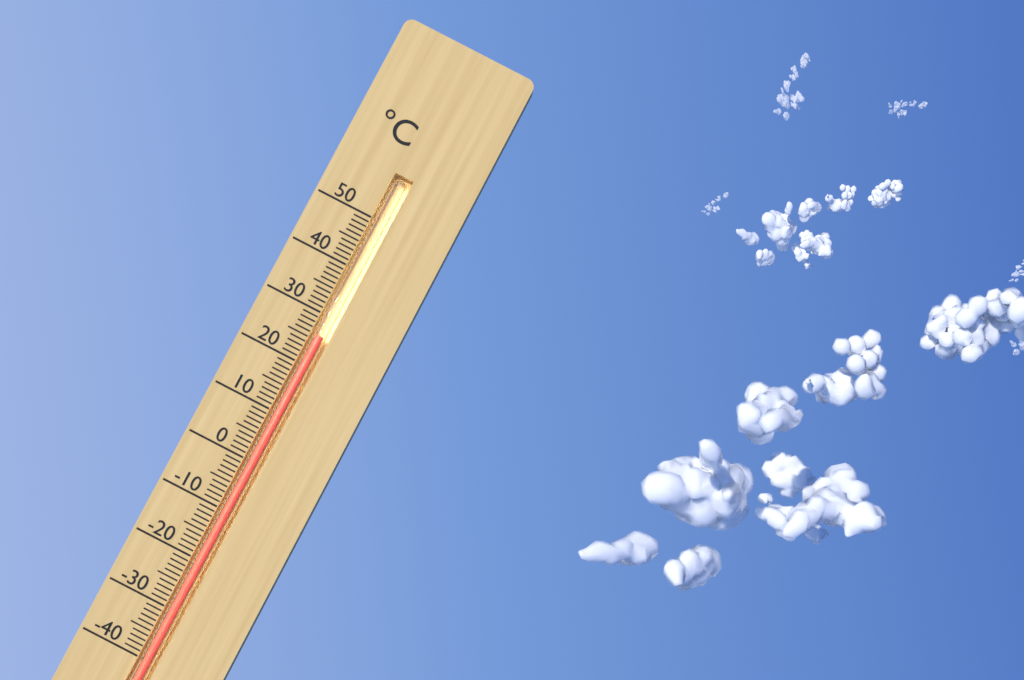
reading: 26 °C
